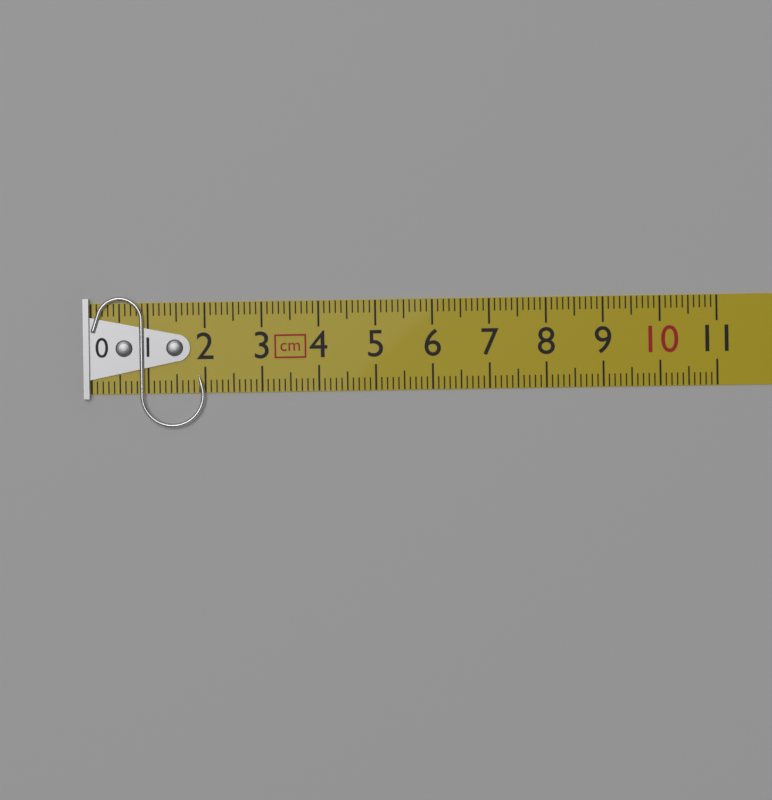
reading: 2.0 cm
